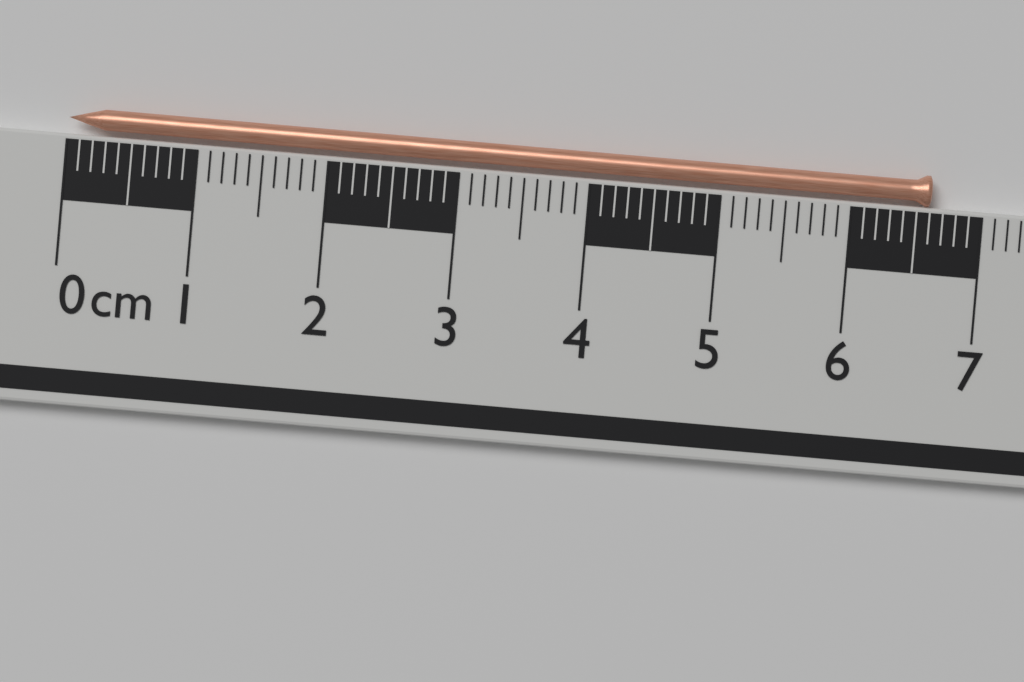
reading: 6.6 cm
